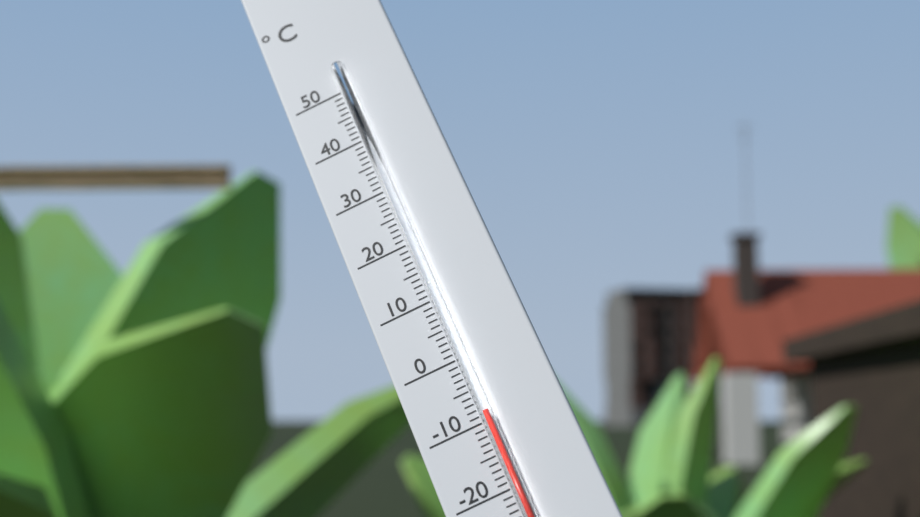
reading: -9 °C
